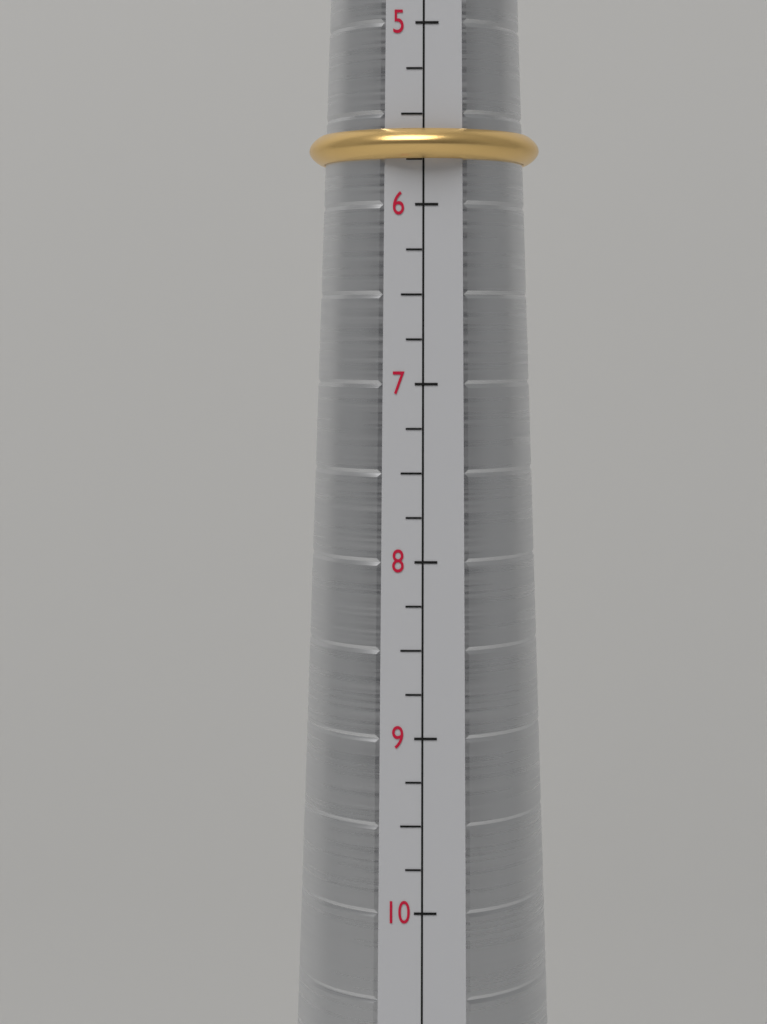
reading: 5.75 (no unit)
